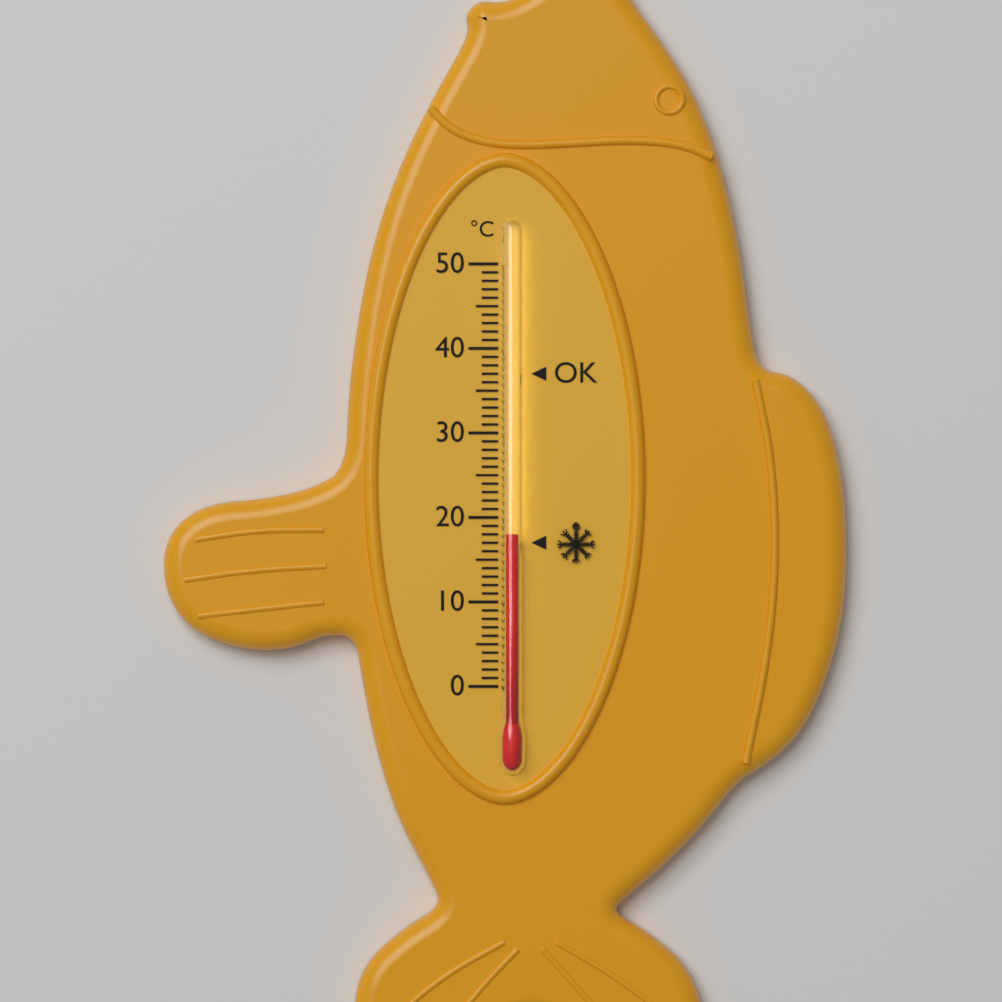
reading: 18 °C
